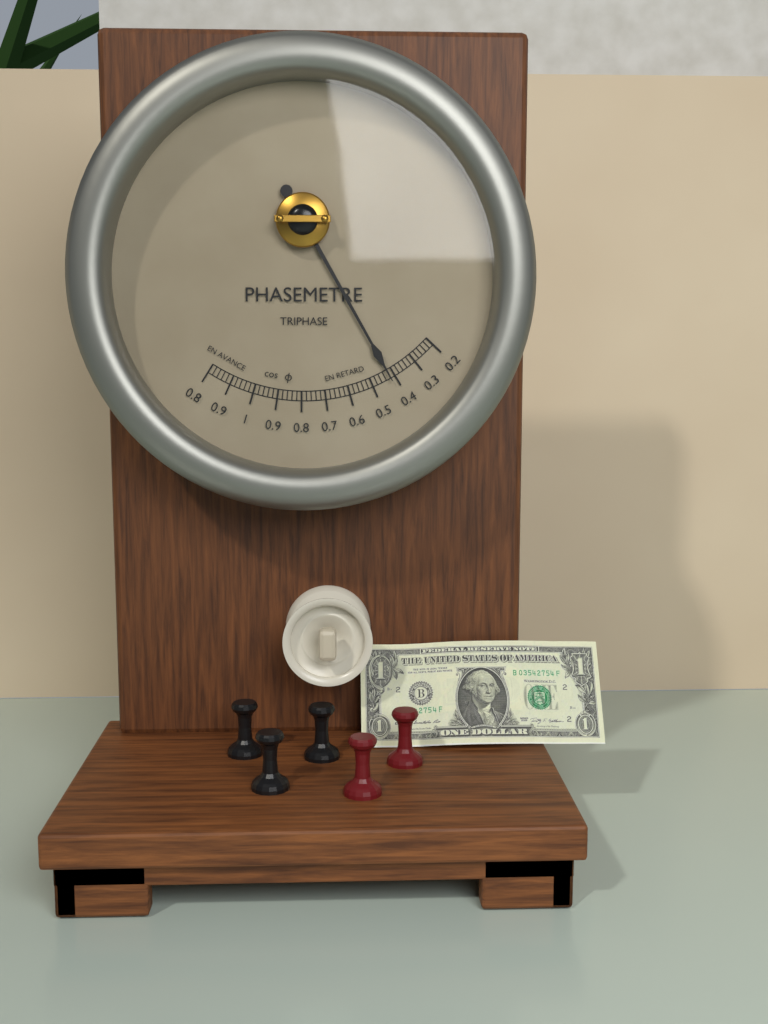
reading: 0.42 cos φ
